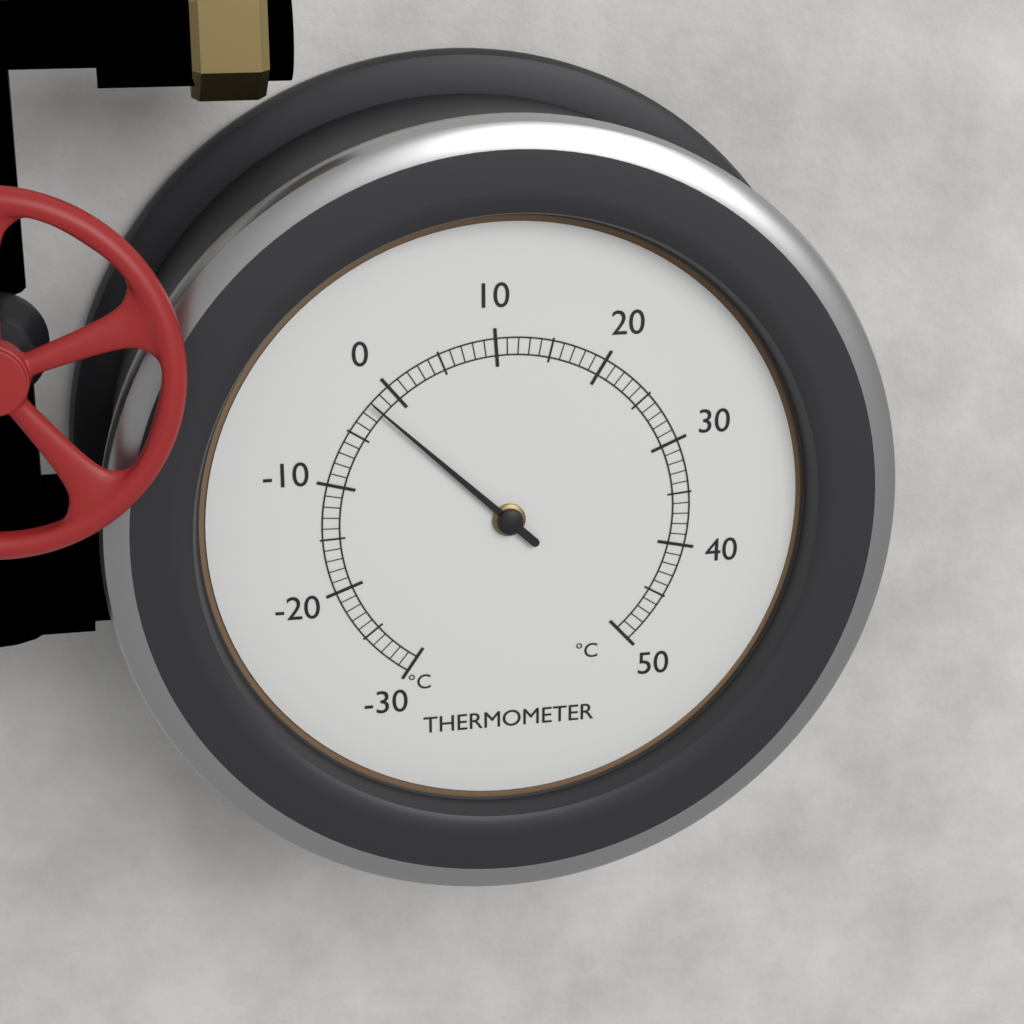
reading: -2 °C
